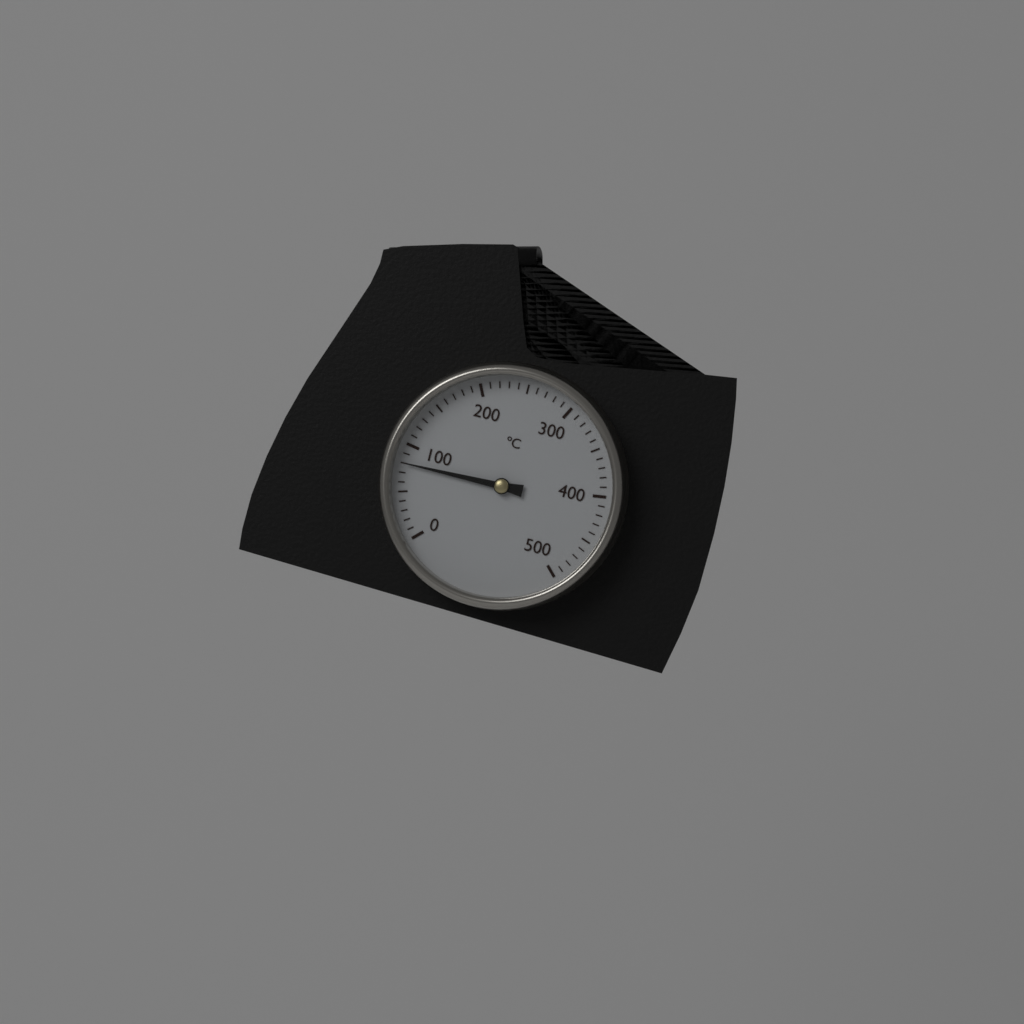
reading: 80 °C
